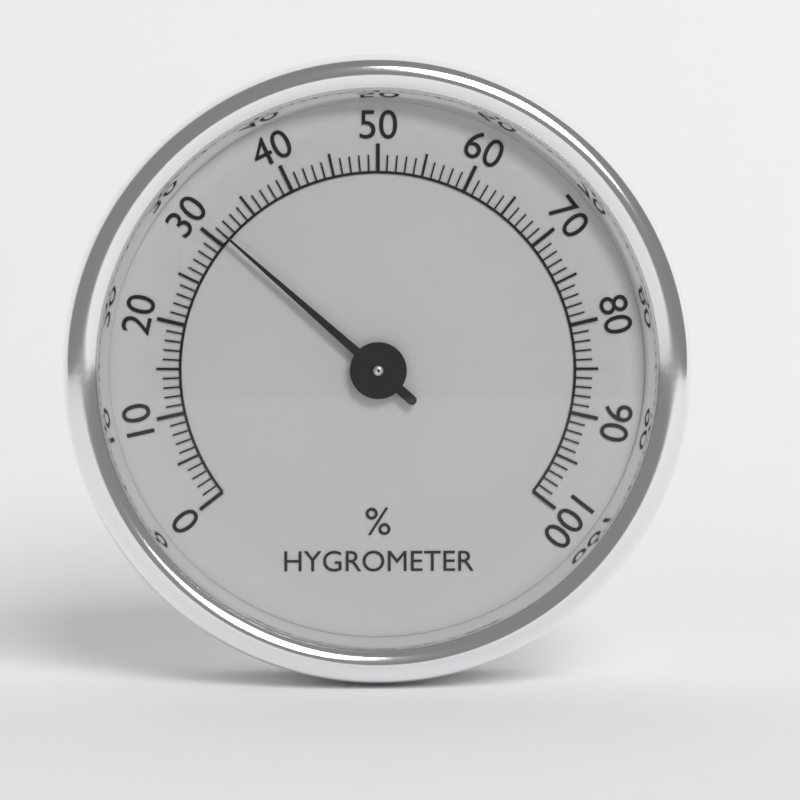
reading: 31 %
